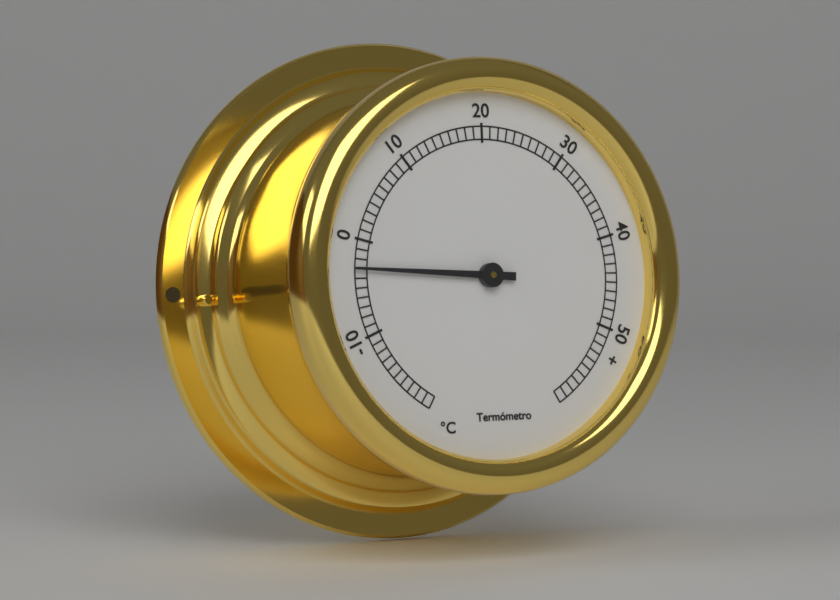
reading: -3 °C
